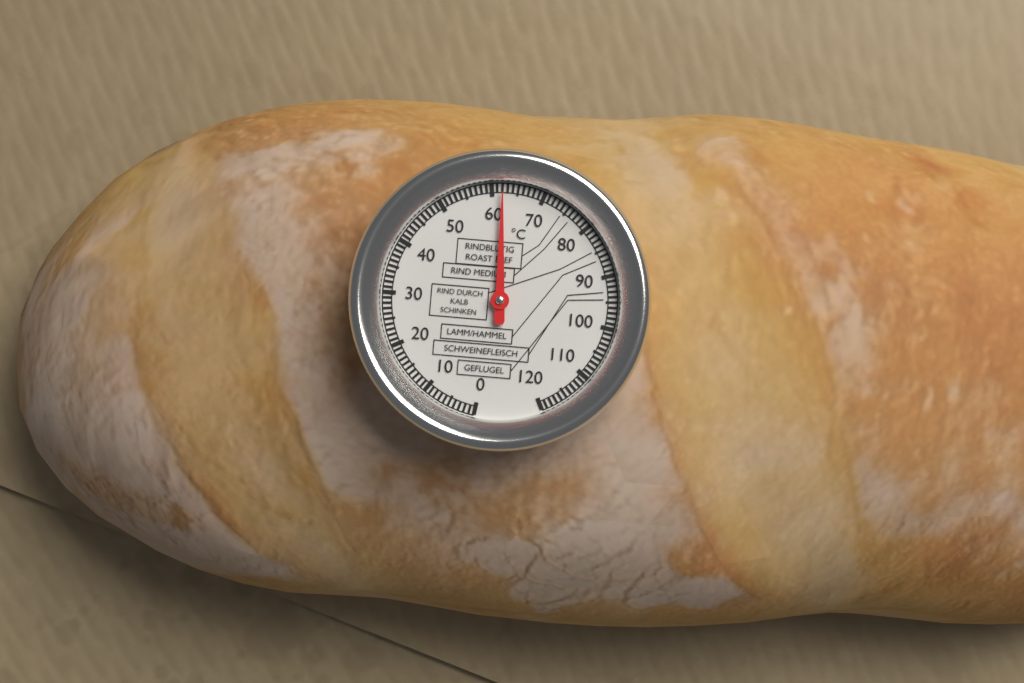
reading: 62 °C
